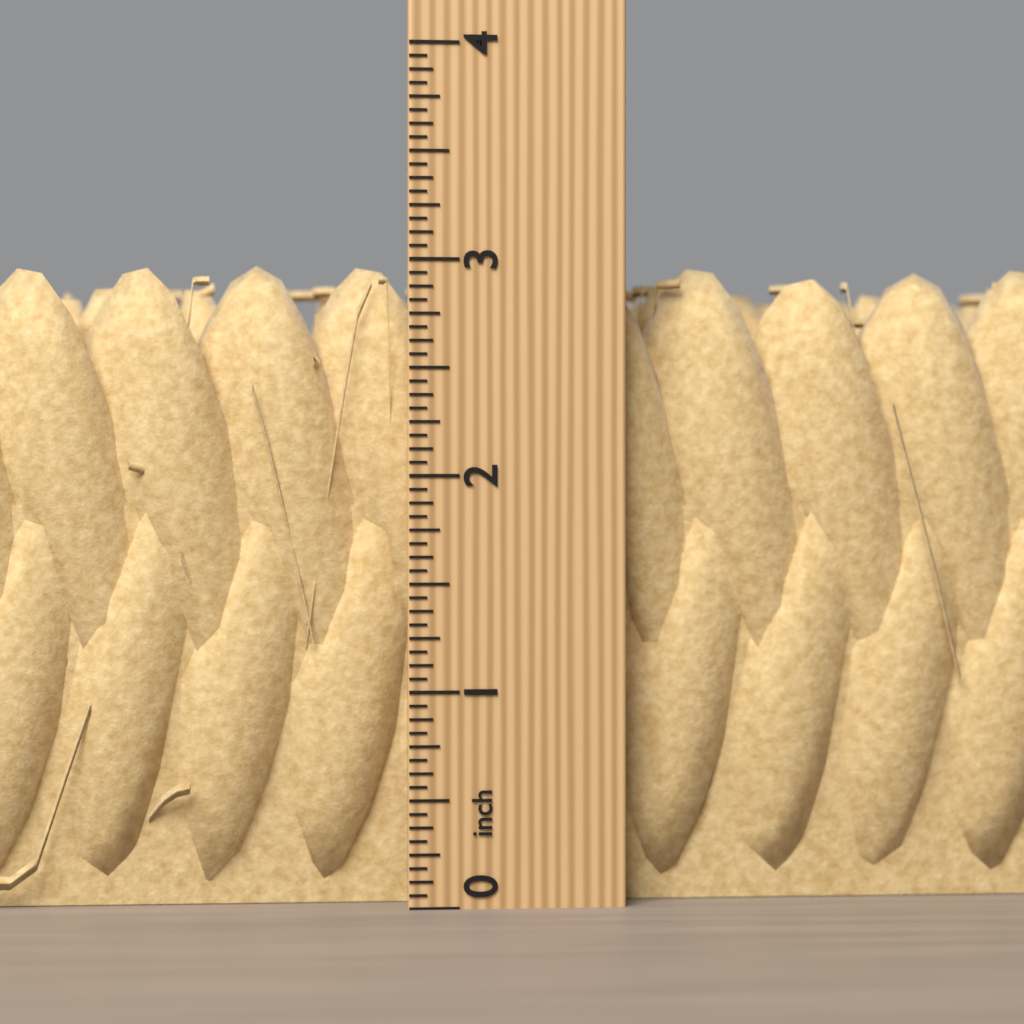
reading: 3.0000 inch
